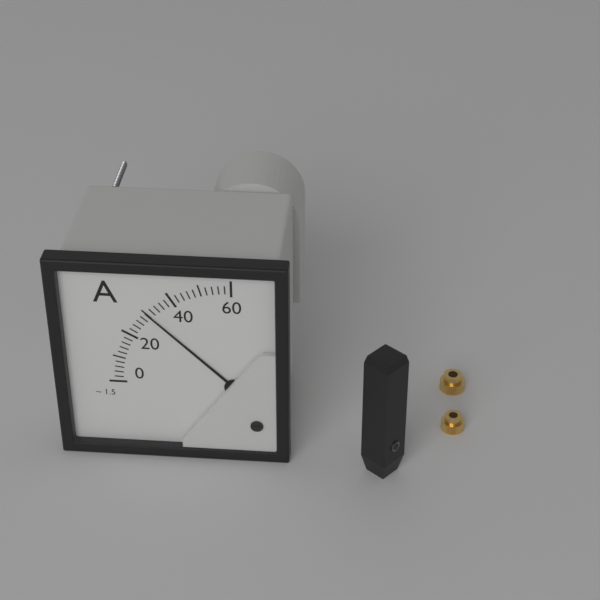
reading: 30 A
